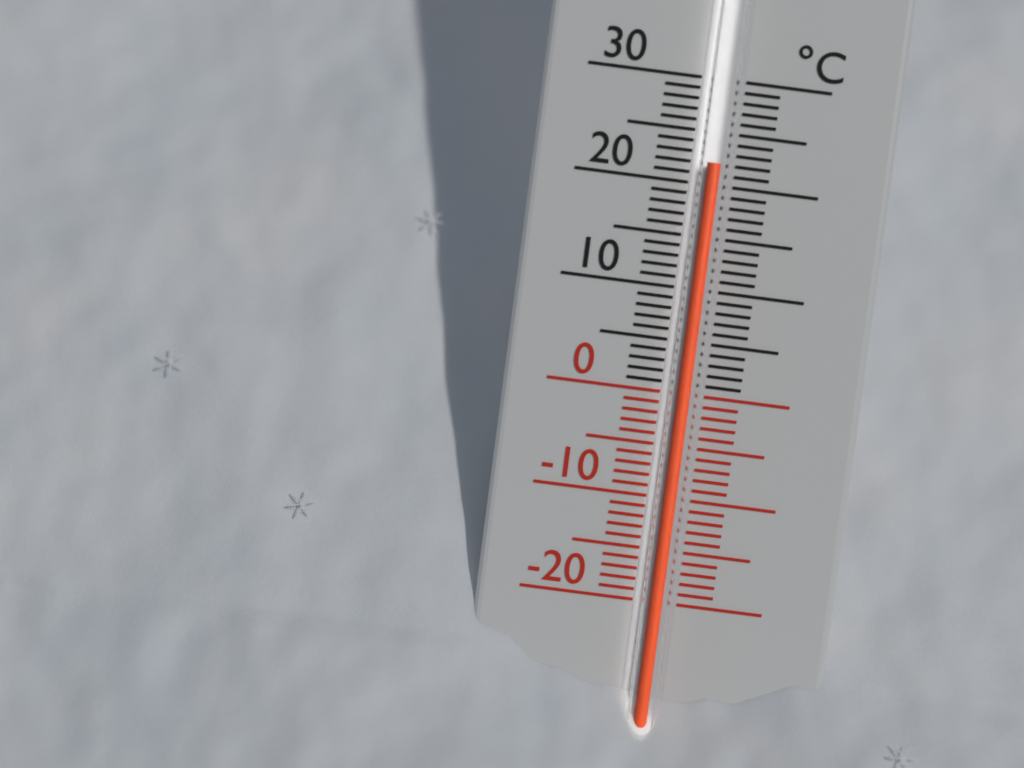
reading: 22 °C
